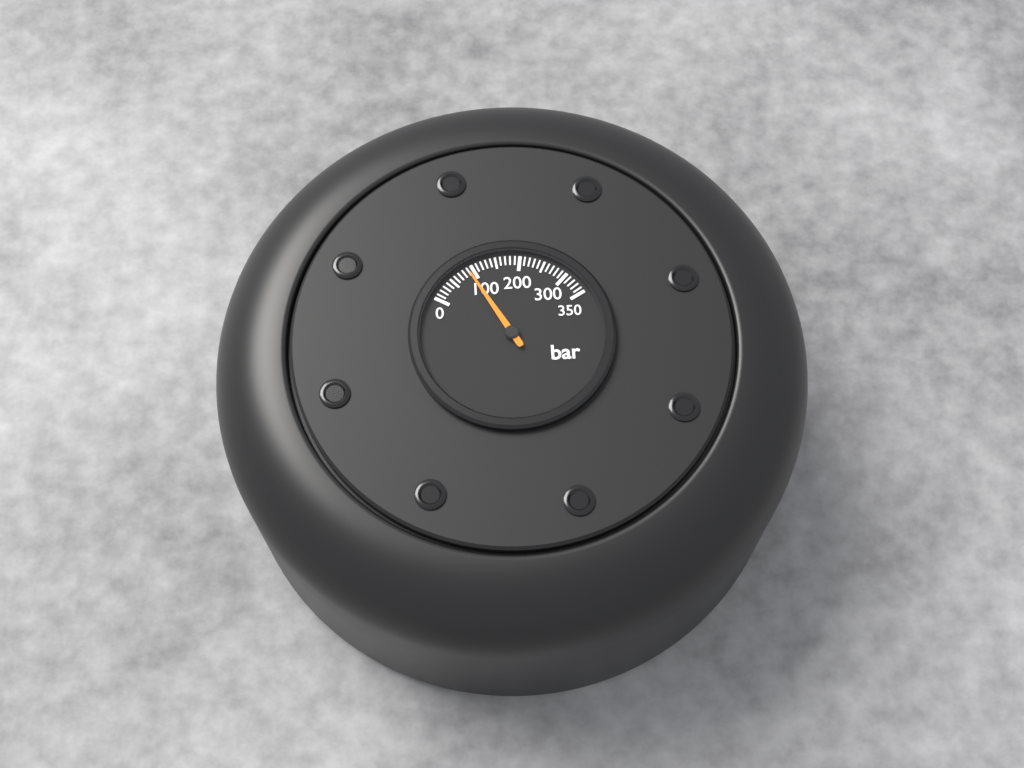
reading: 90 bar
